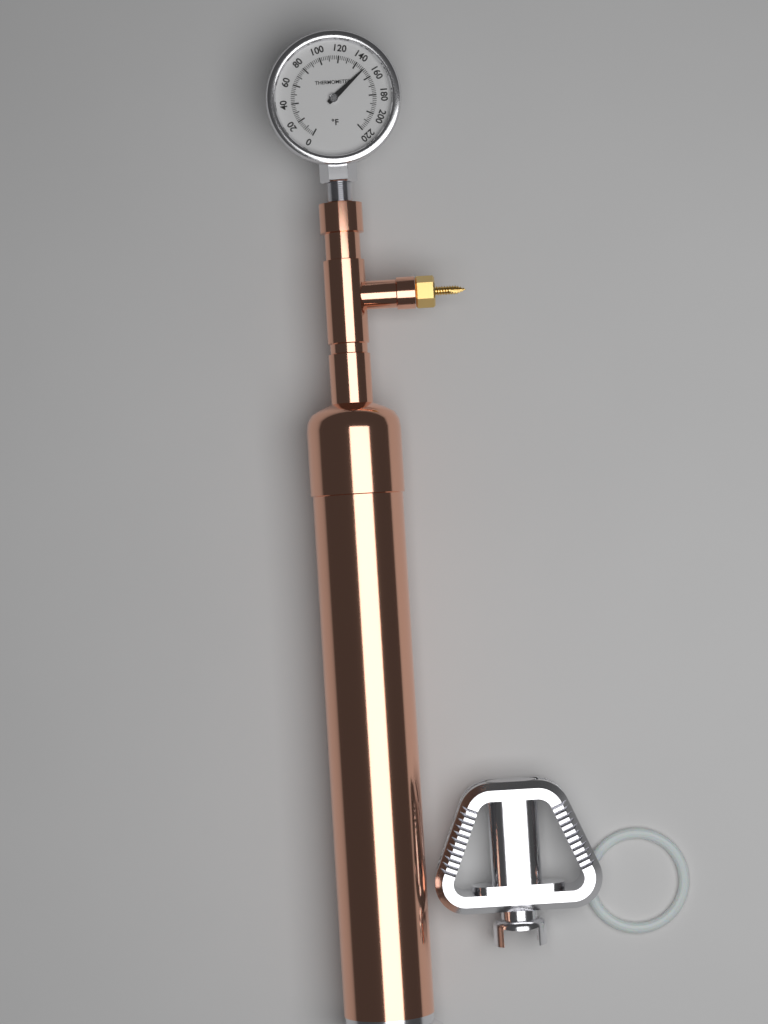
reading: 150 °F
